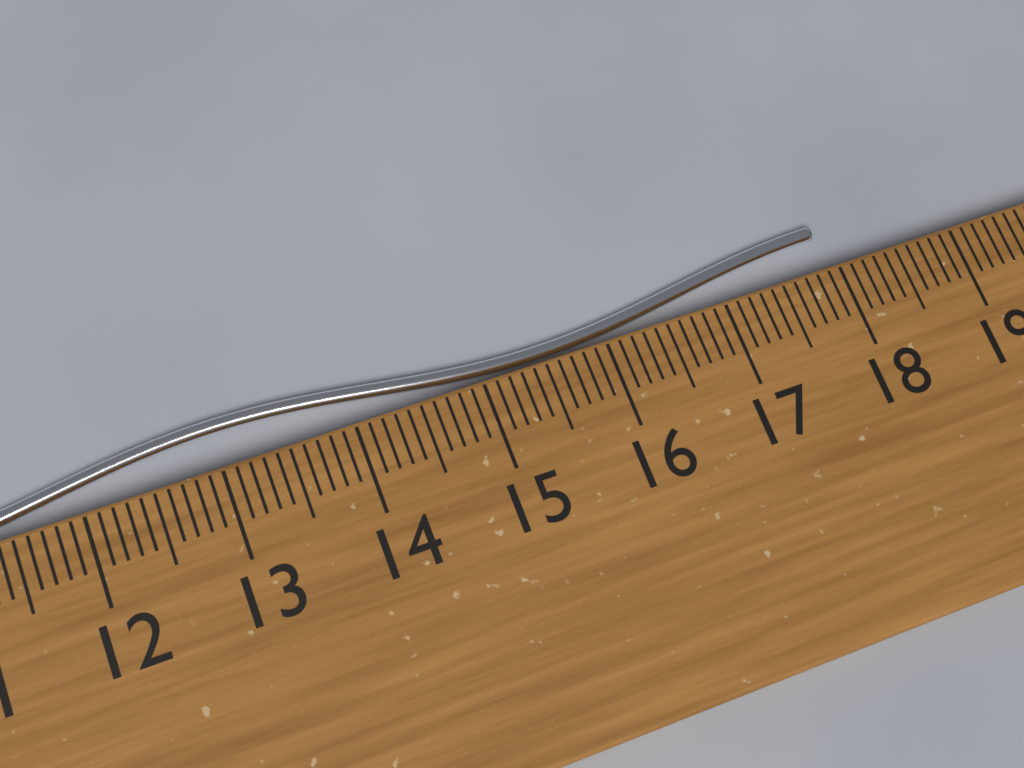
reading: 18.0 cm
